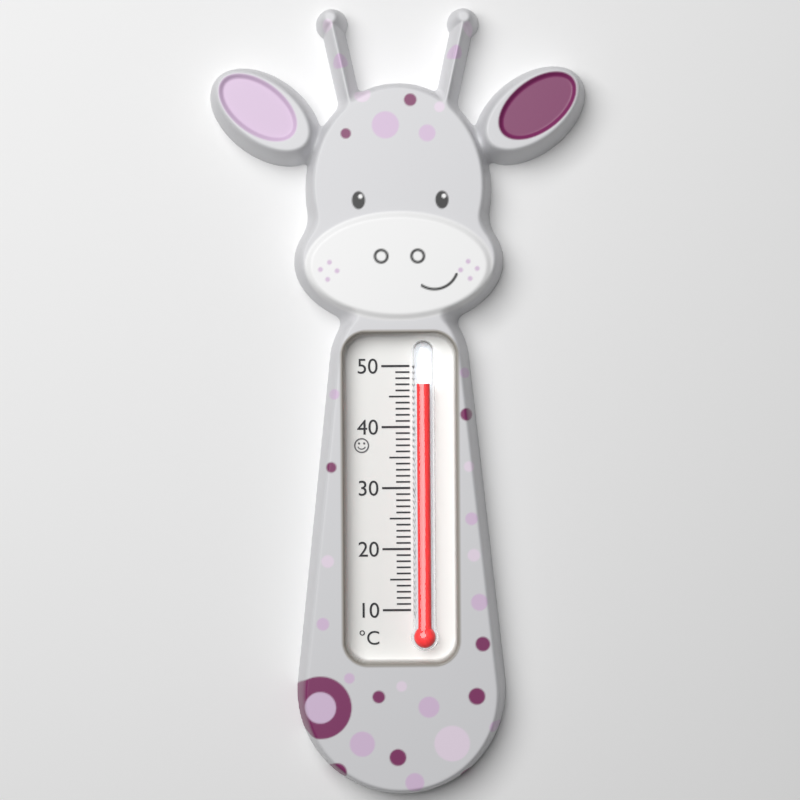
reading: 47 °C
